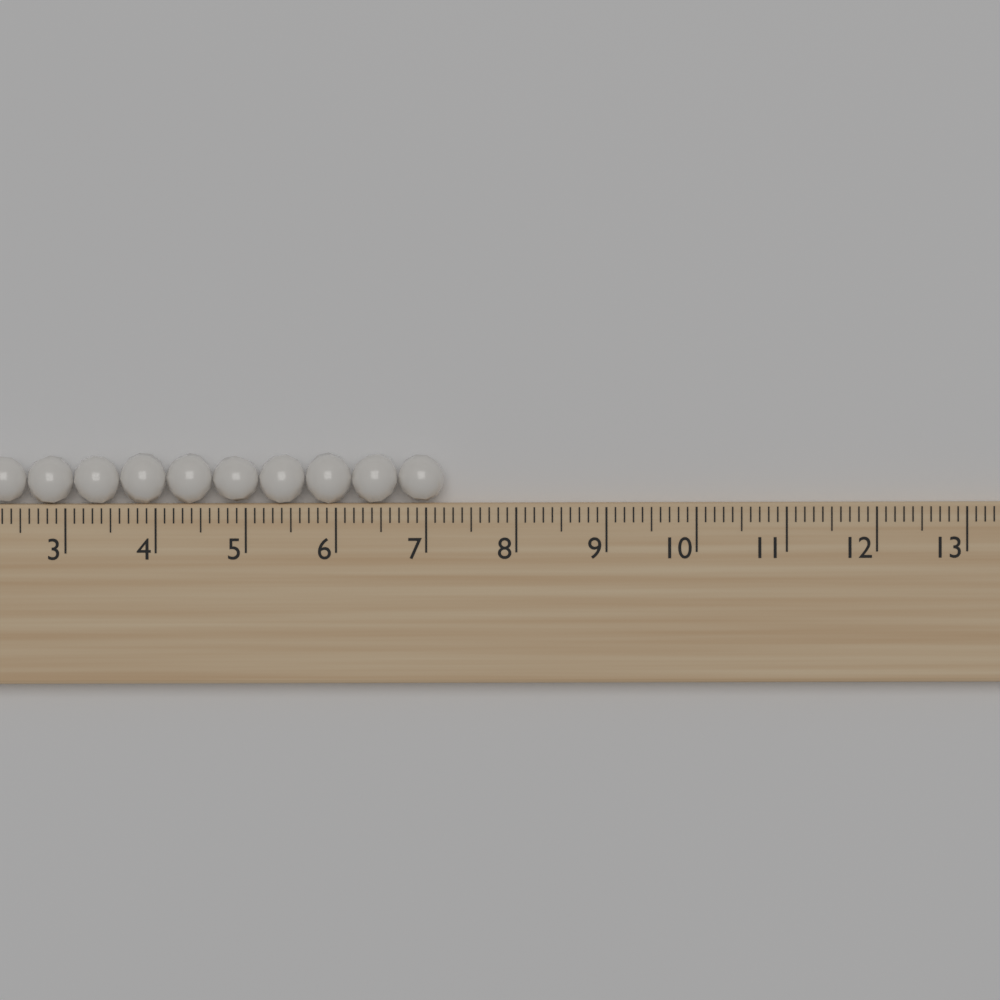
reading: 7.2 (no unit)
